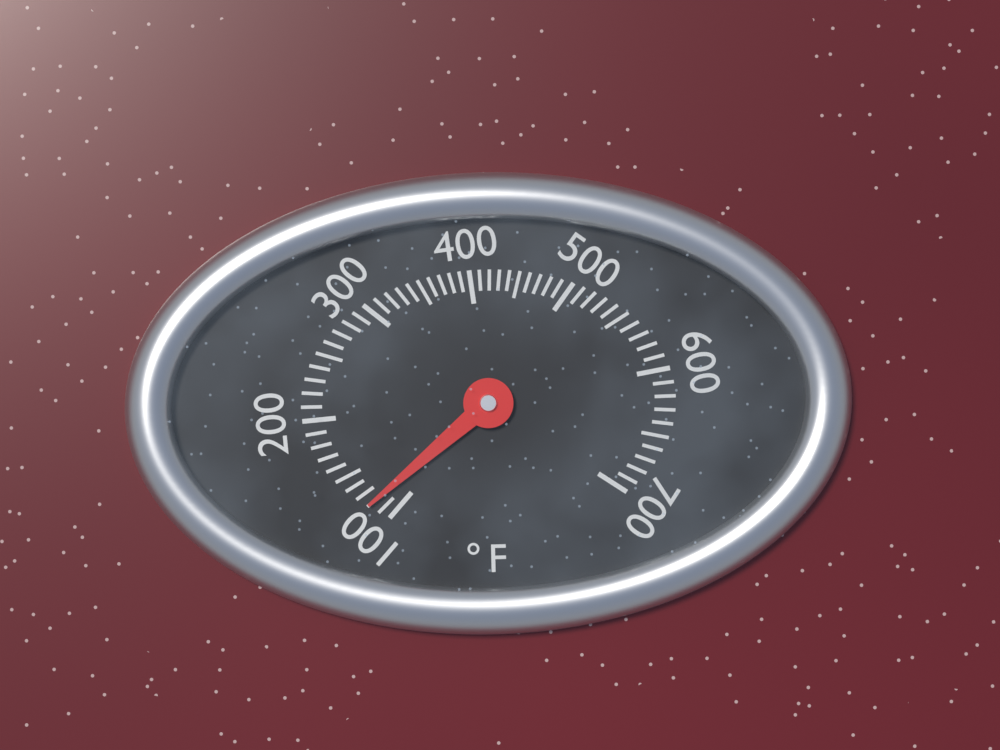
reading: 120 °F
